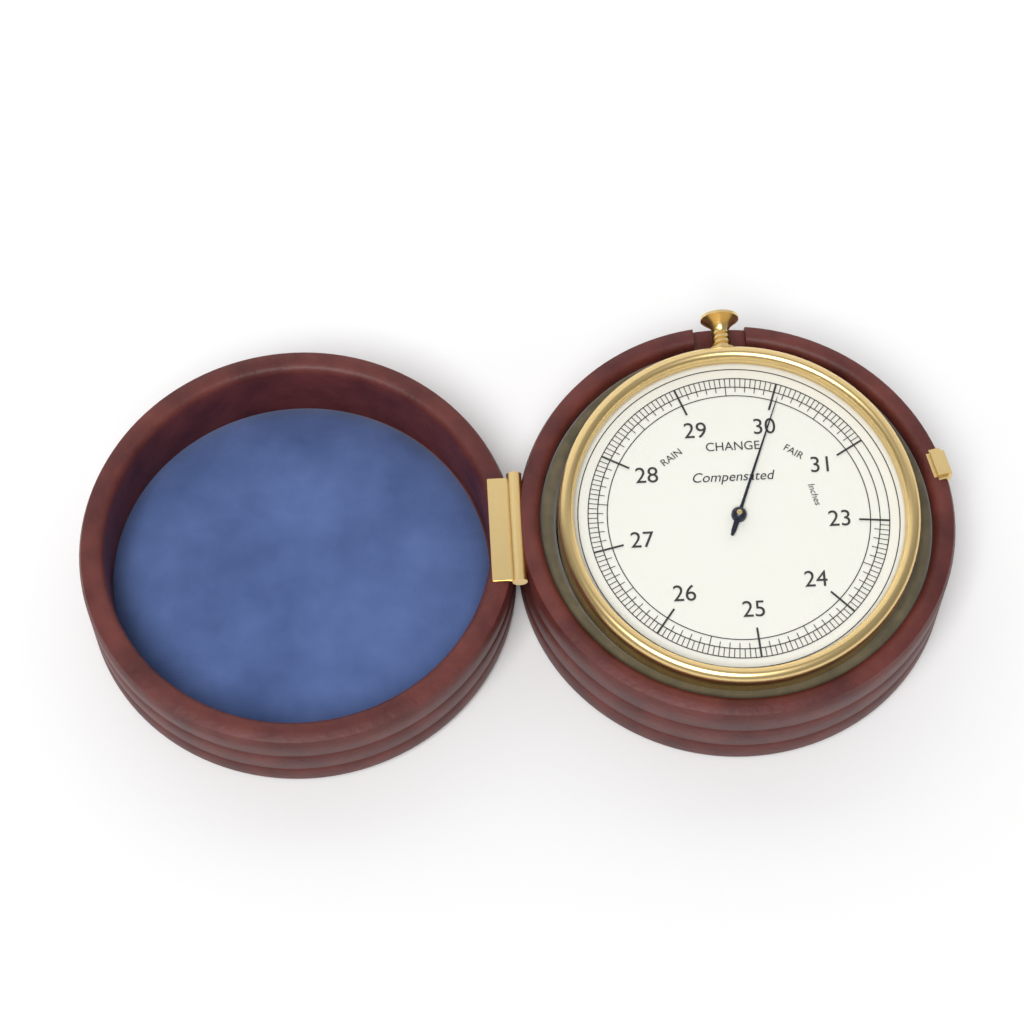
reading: 30.05 inches
